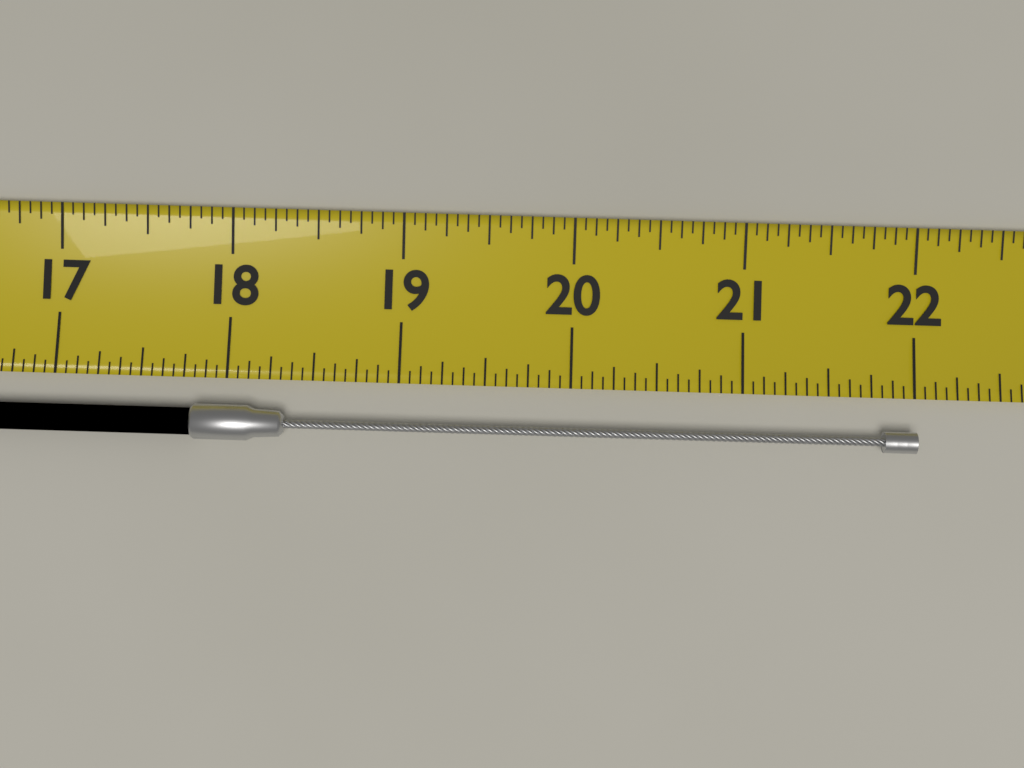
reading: 22.0000 (no unit)
